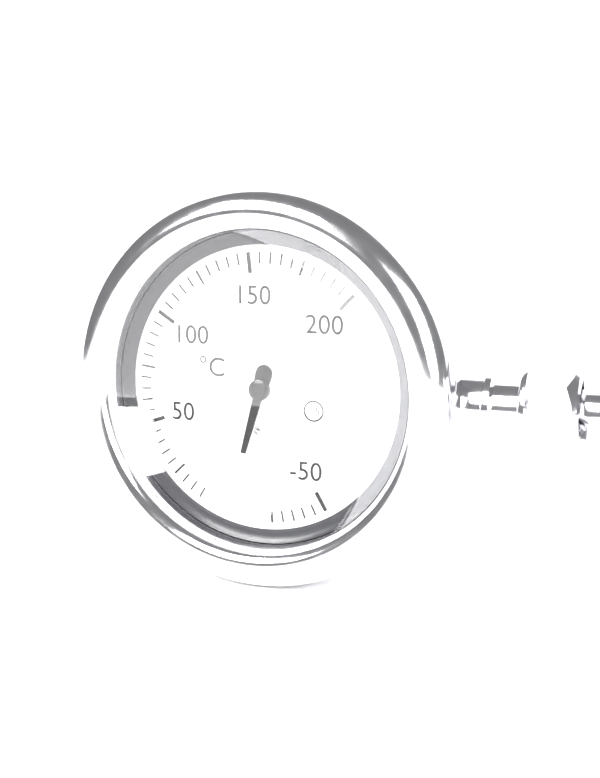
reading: -5 °C
